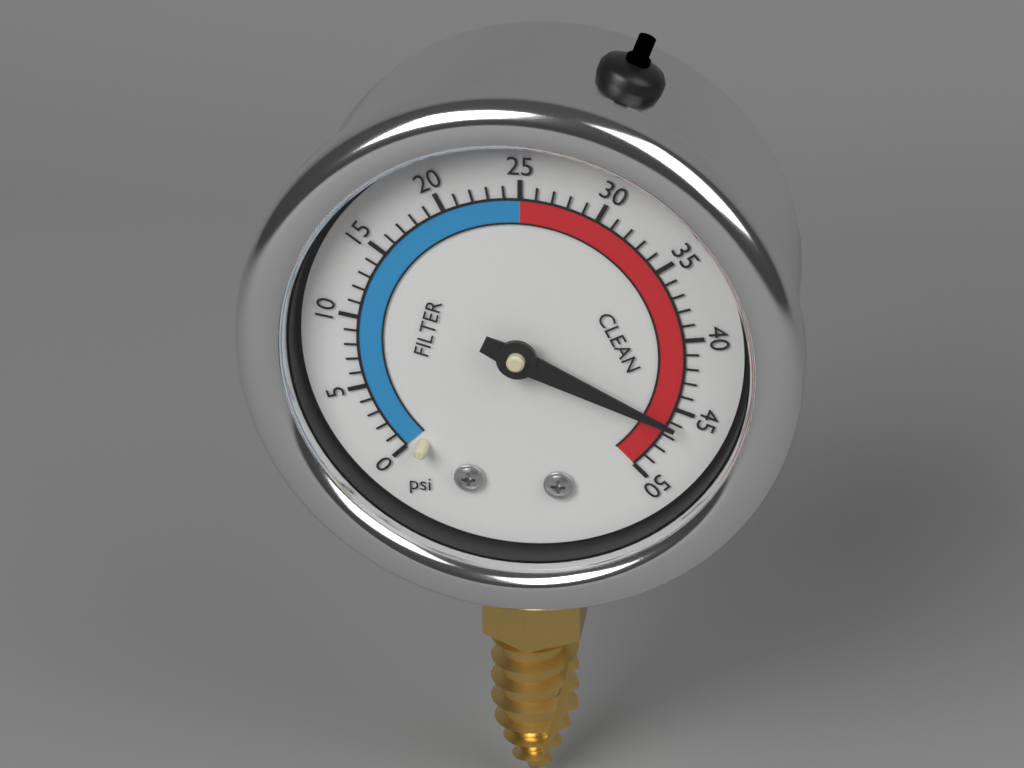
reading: 46 psi
